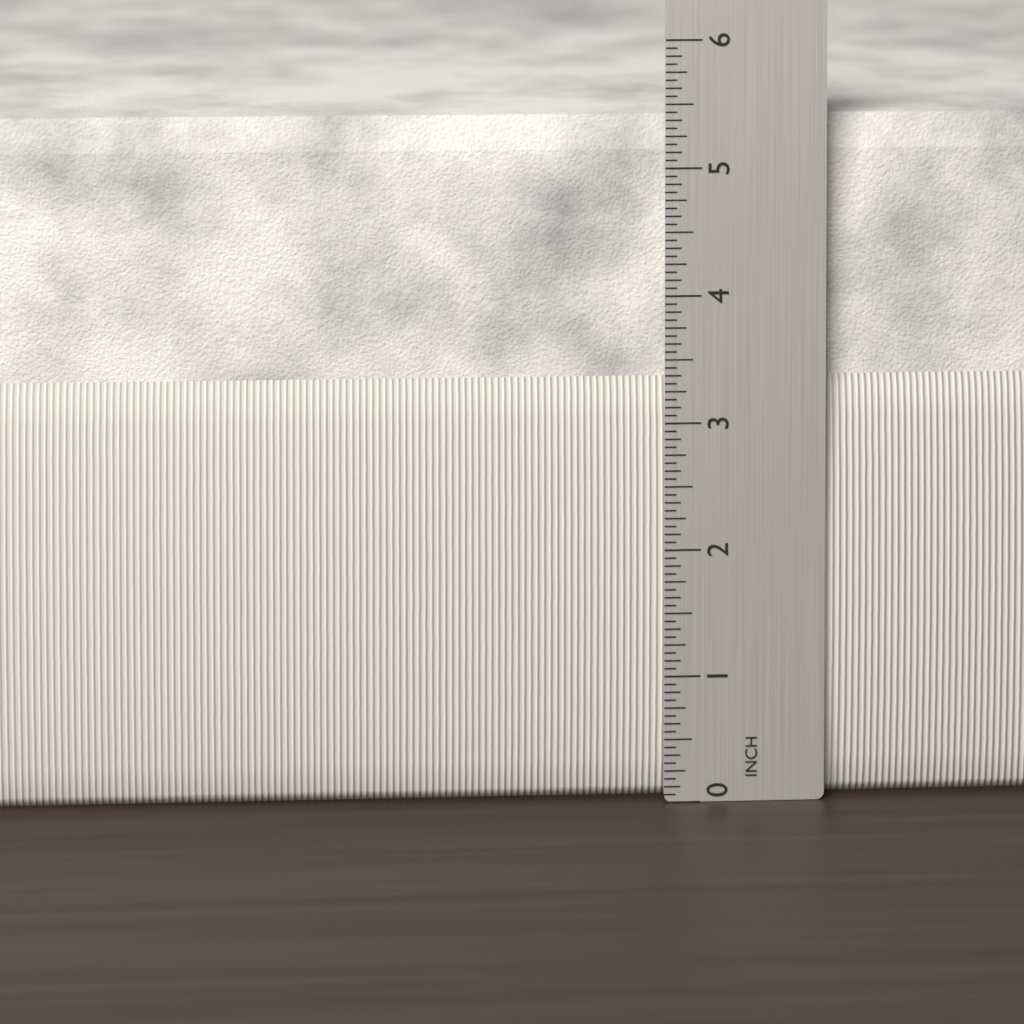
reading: 5.3750 in
